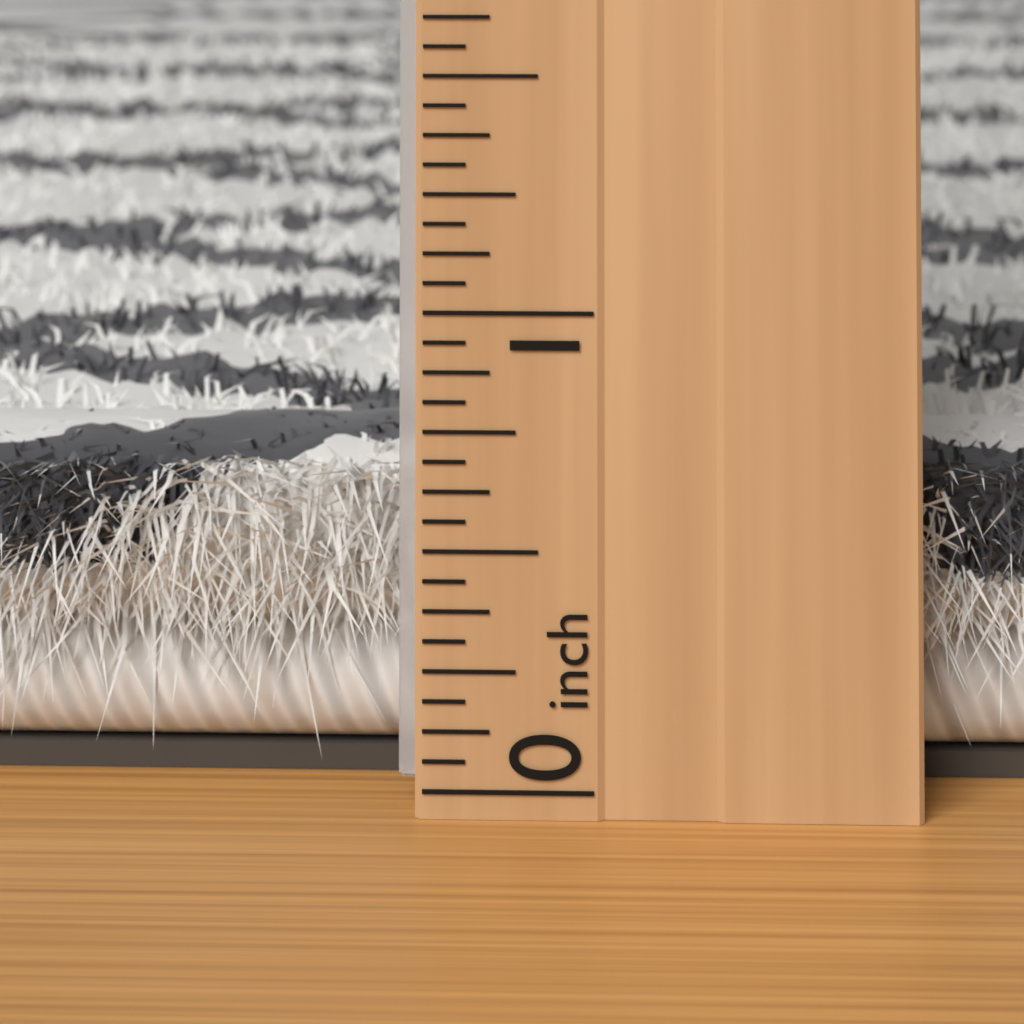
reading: 0.6250 inch
